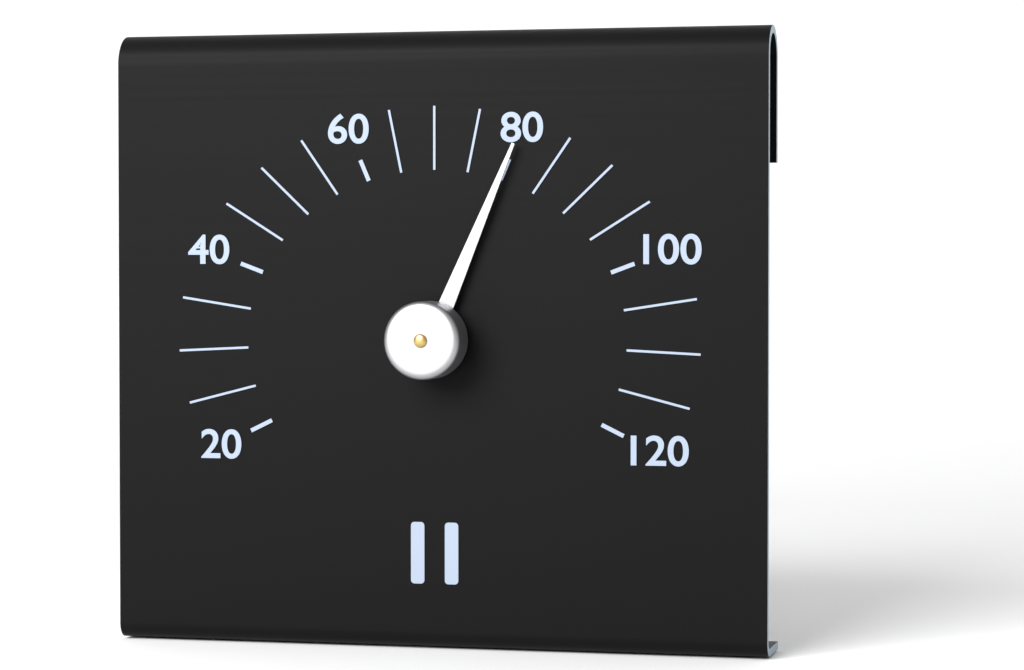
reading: 80 (no unit)
